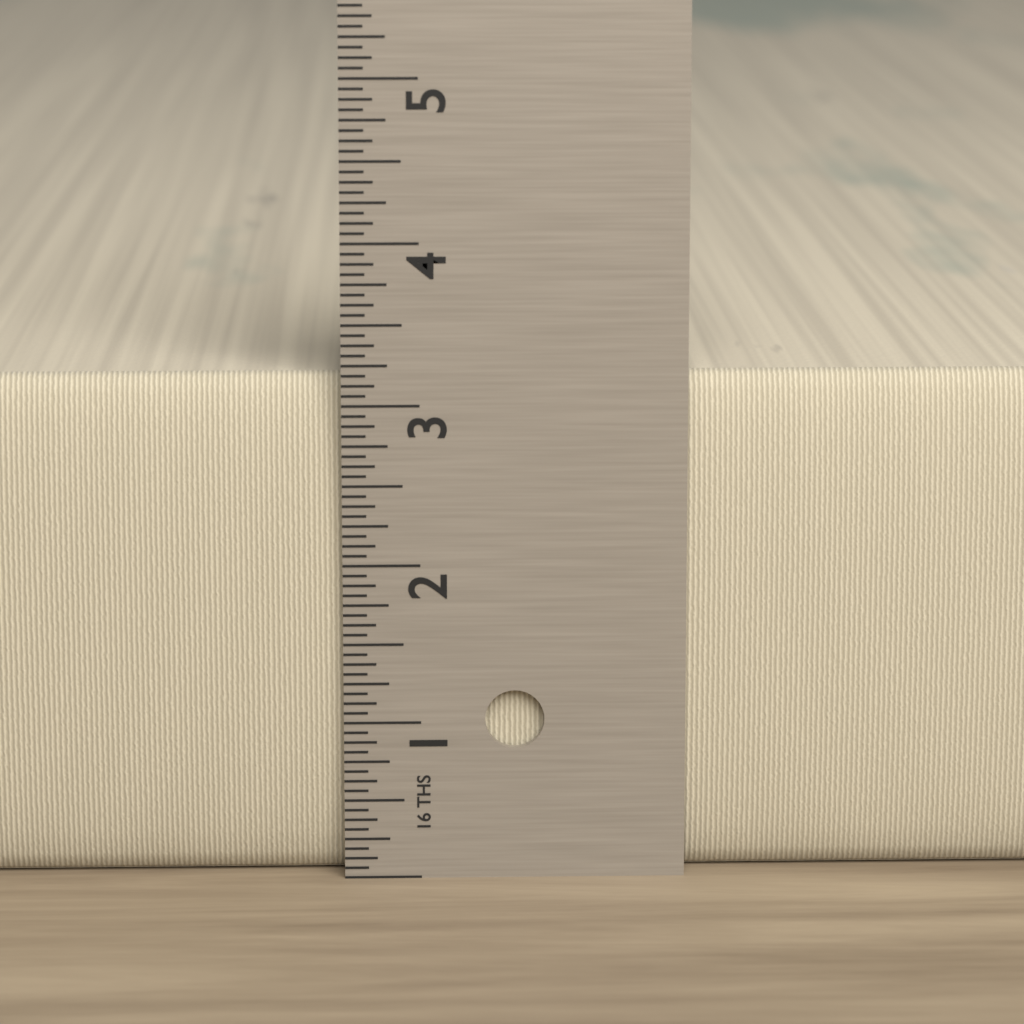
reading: 3.1875 in
